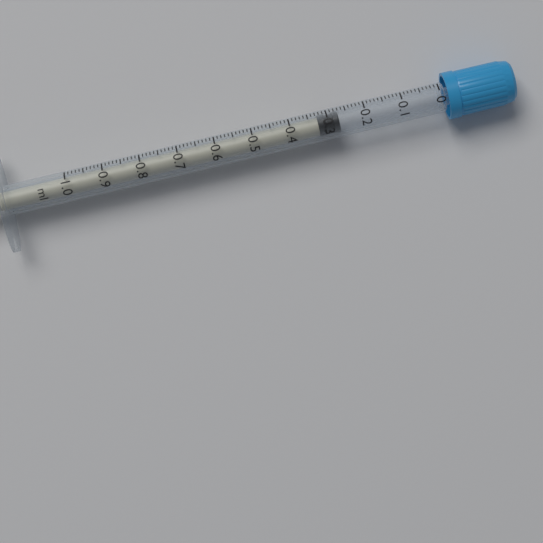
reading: 0.27 ml
